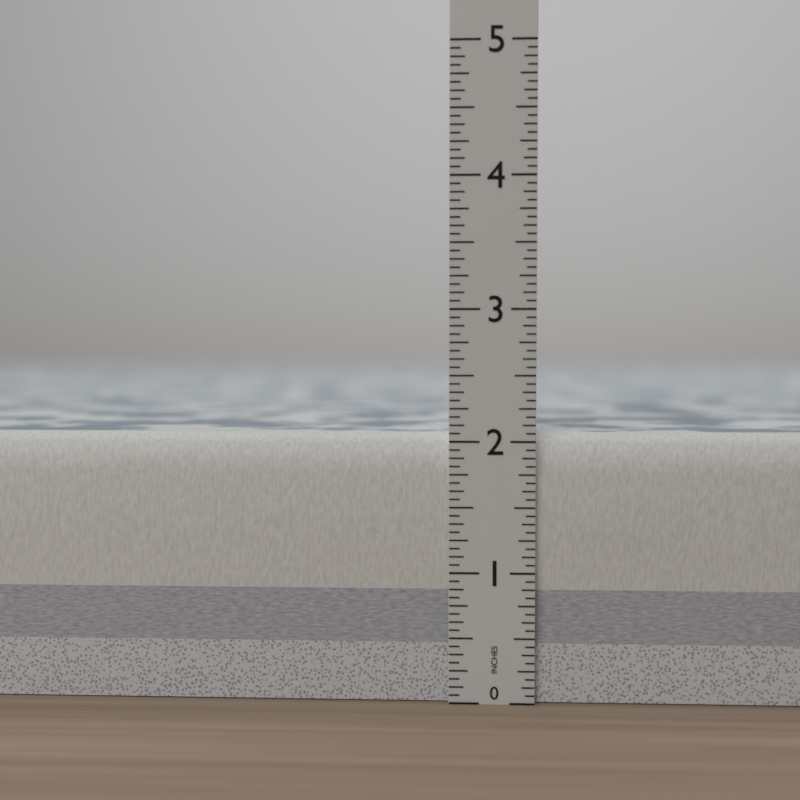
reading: 2.0625 in
